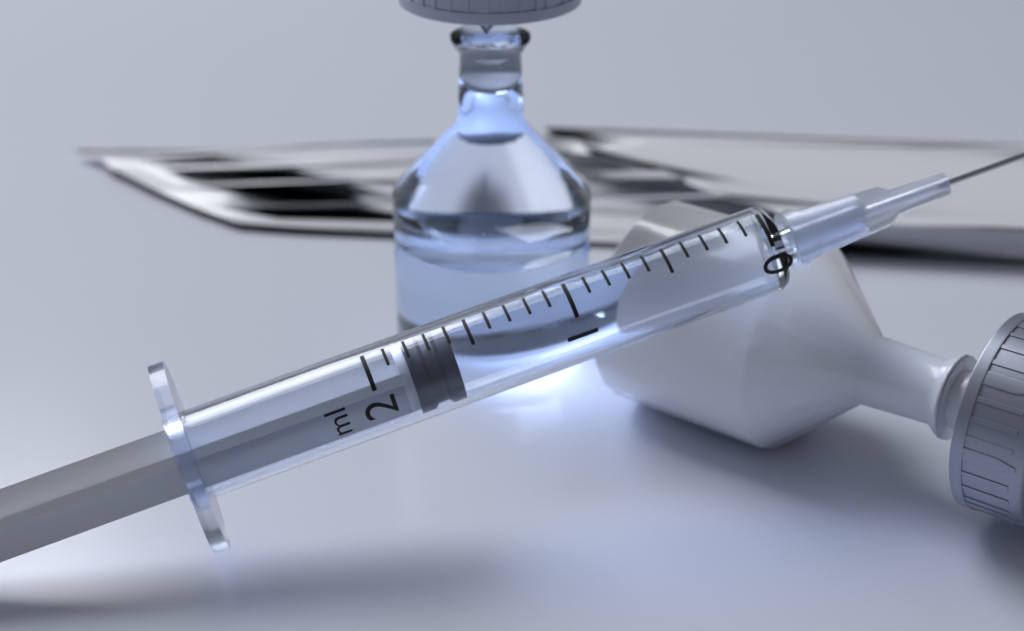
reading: 1.6 ml
